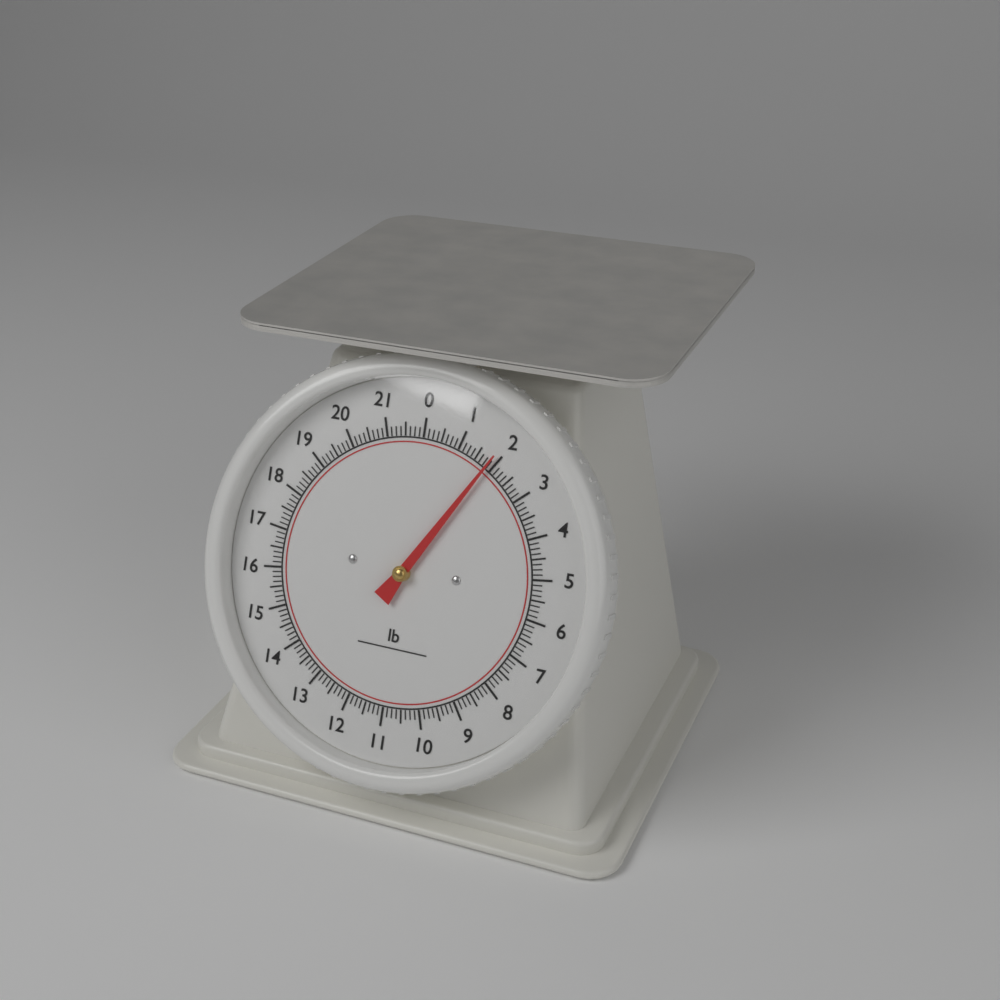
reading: 1.875 lb
